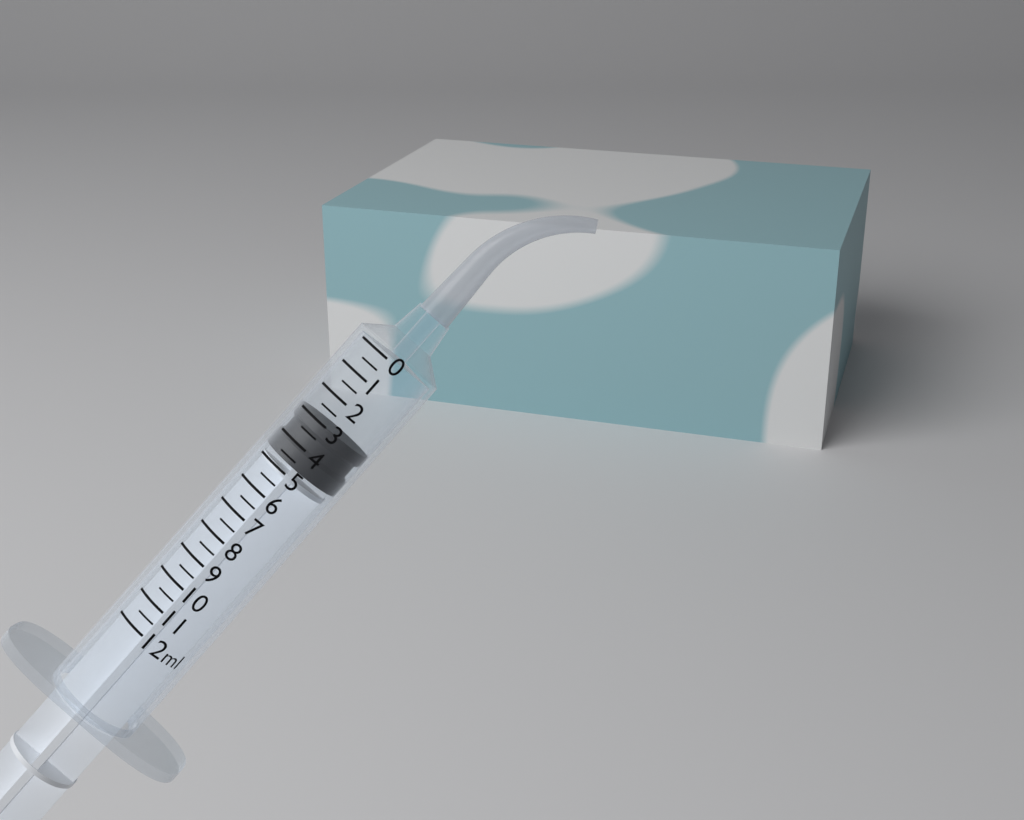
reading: 3.0 ml
